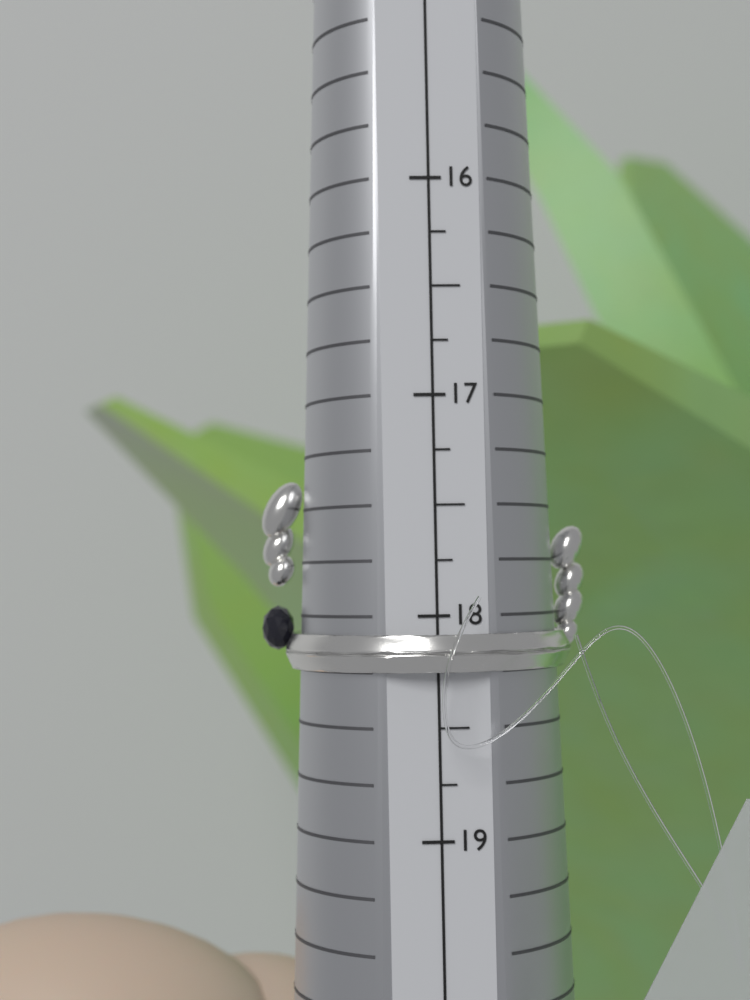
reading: 18.25 (no unit)
